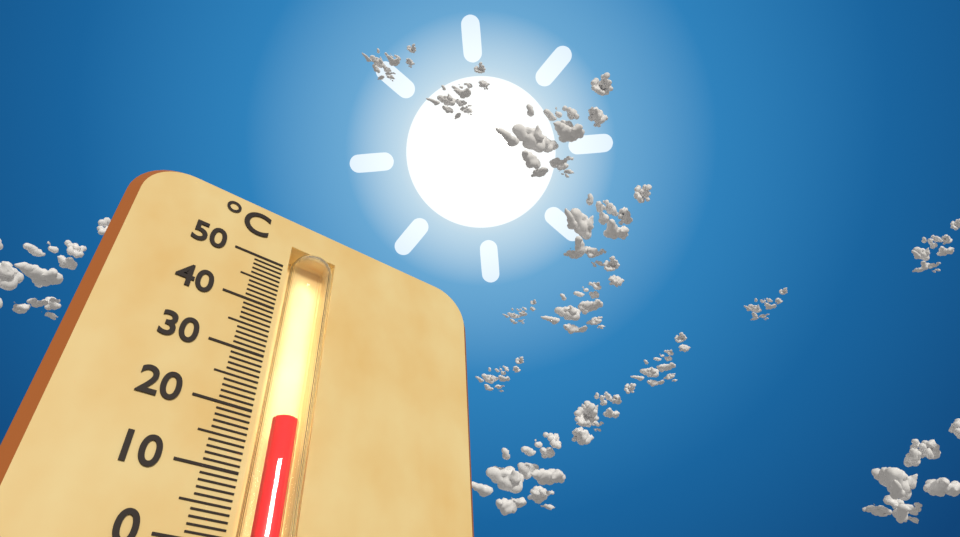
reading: 20 °C
